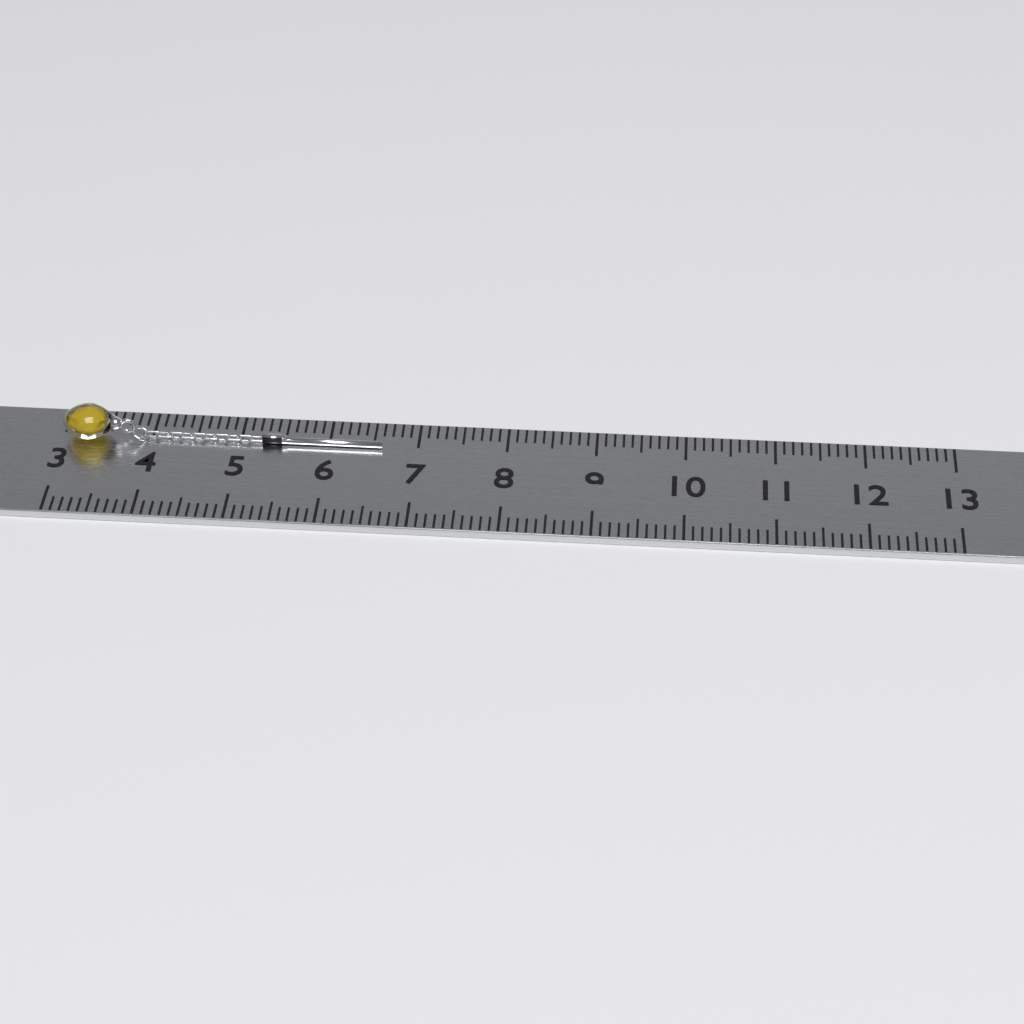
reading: 6.6 (no unit)
